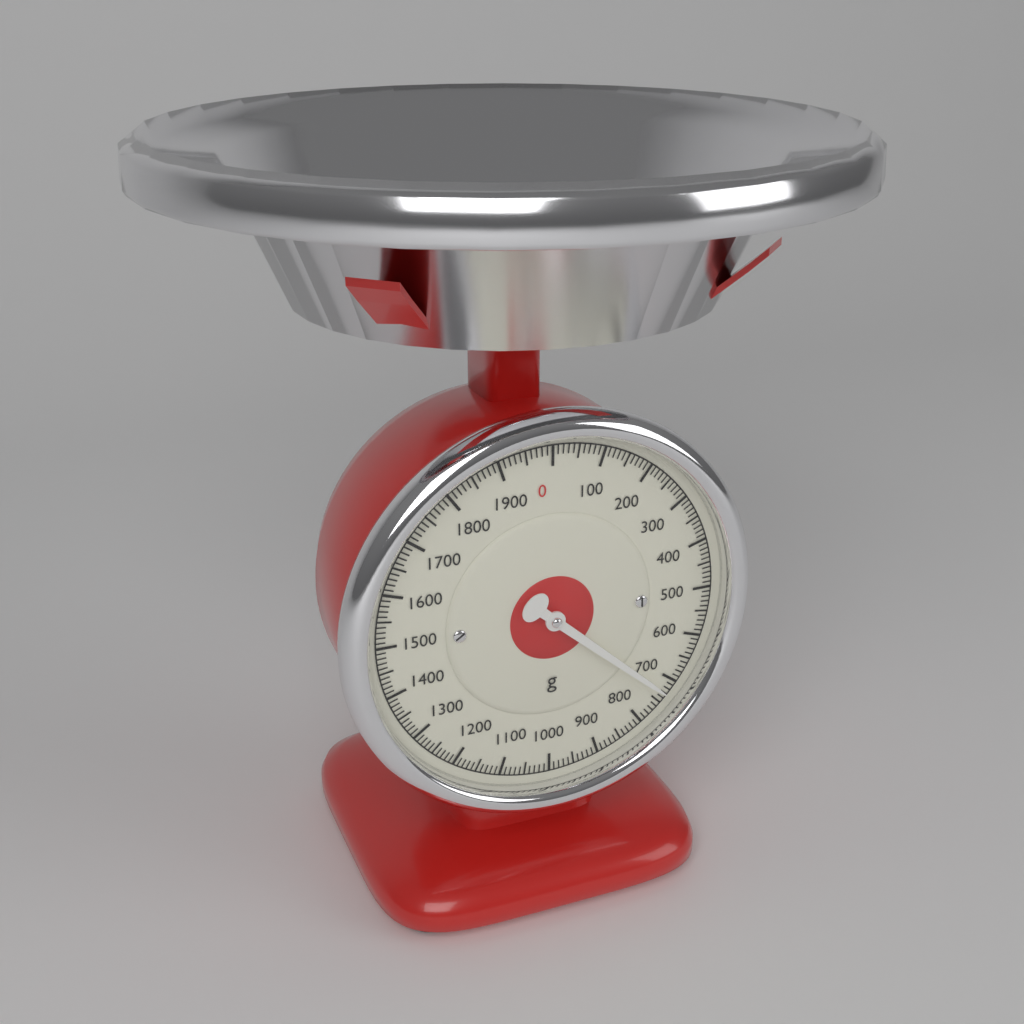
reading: 730 g
